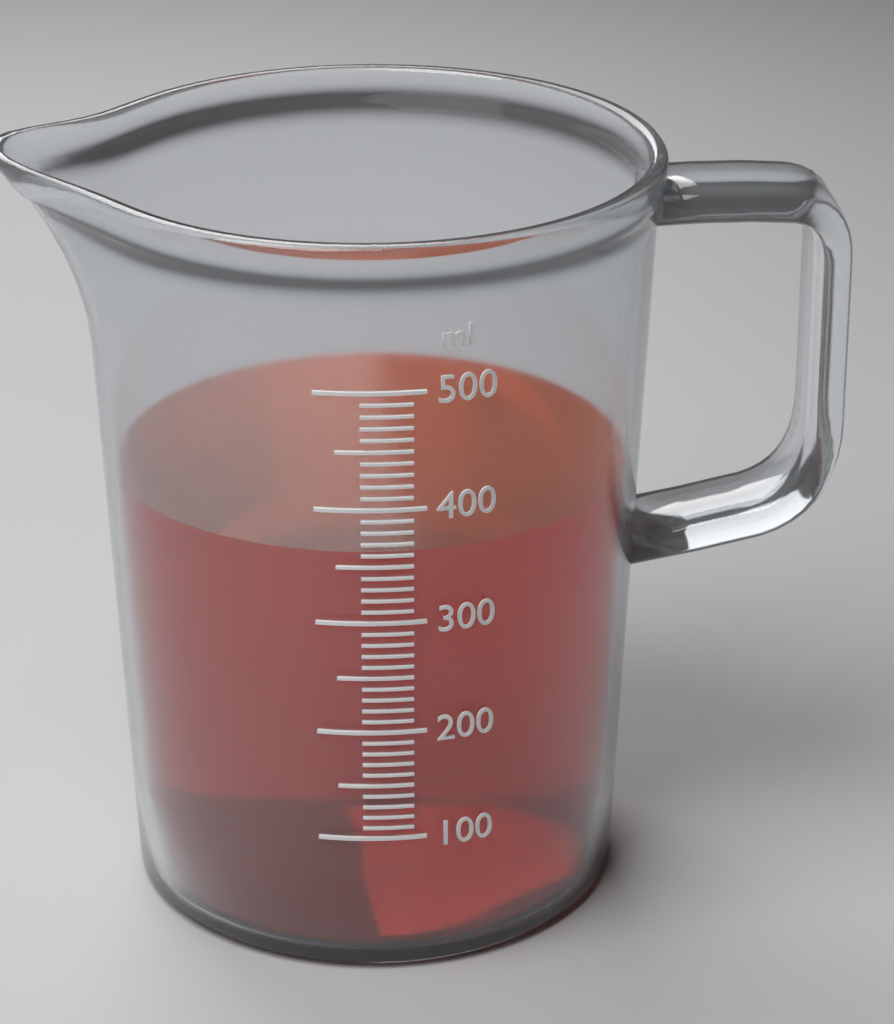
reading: 360 ml
